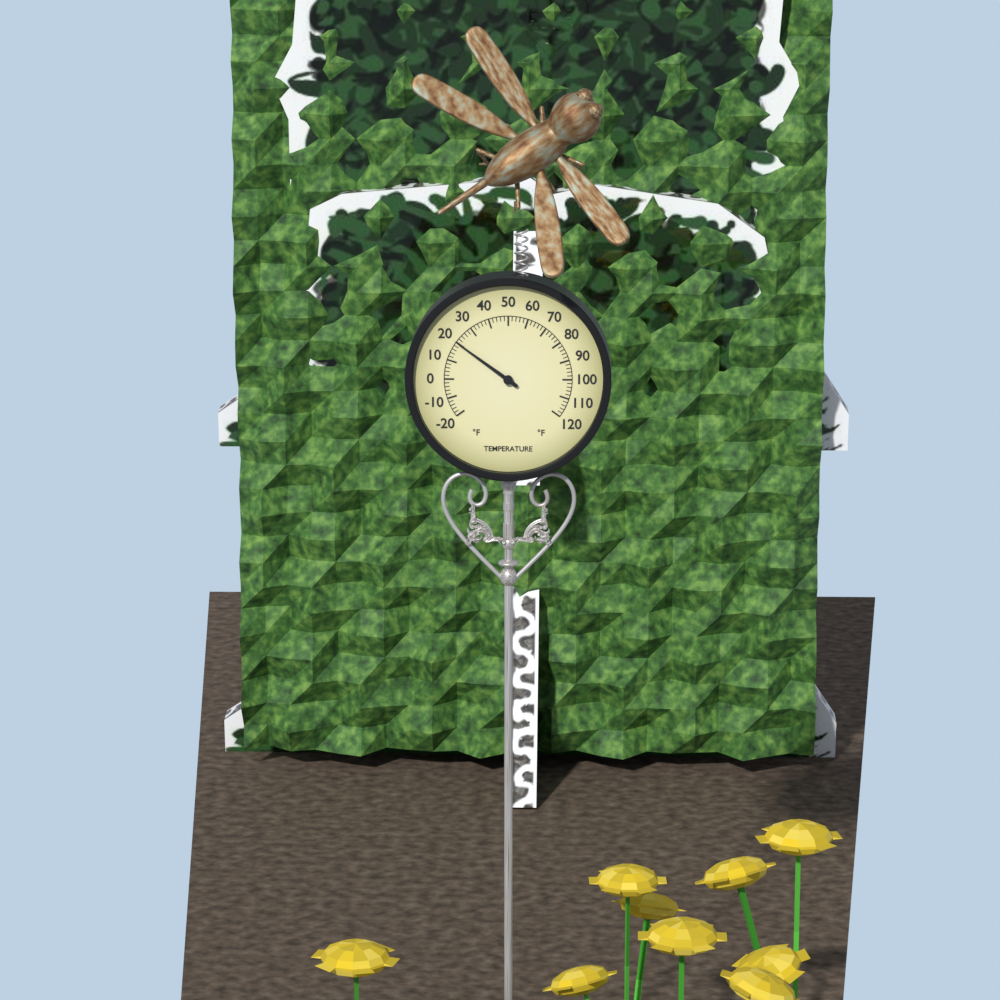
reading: 20 °F
